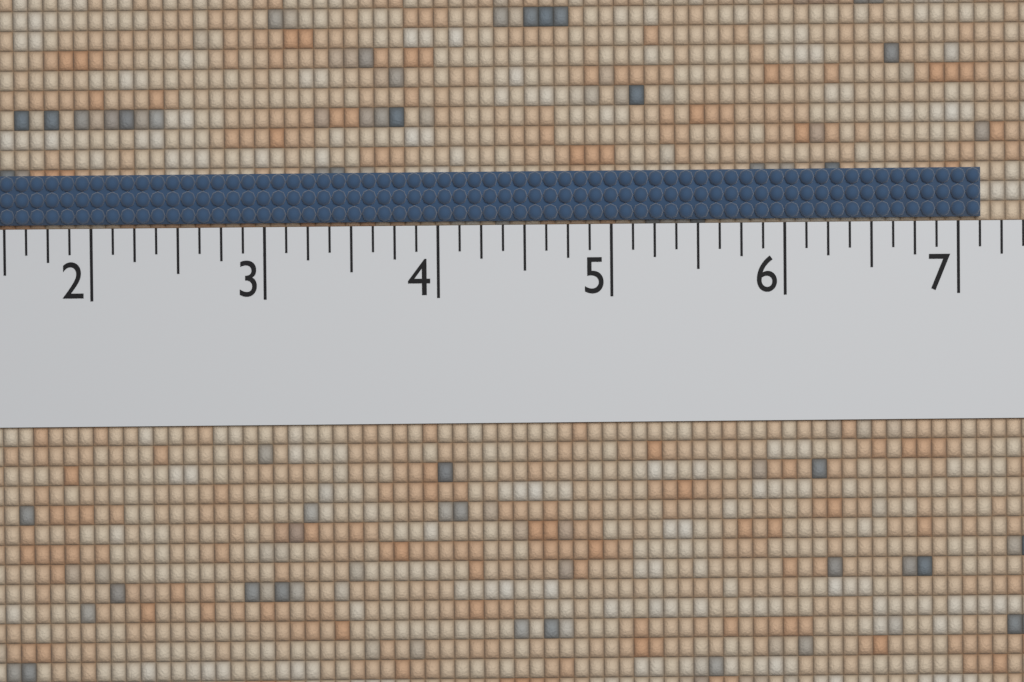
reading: 7.125 (no unit)
